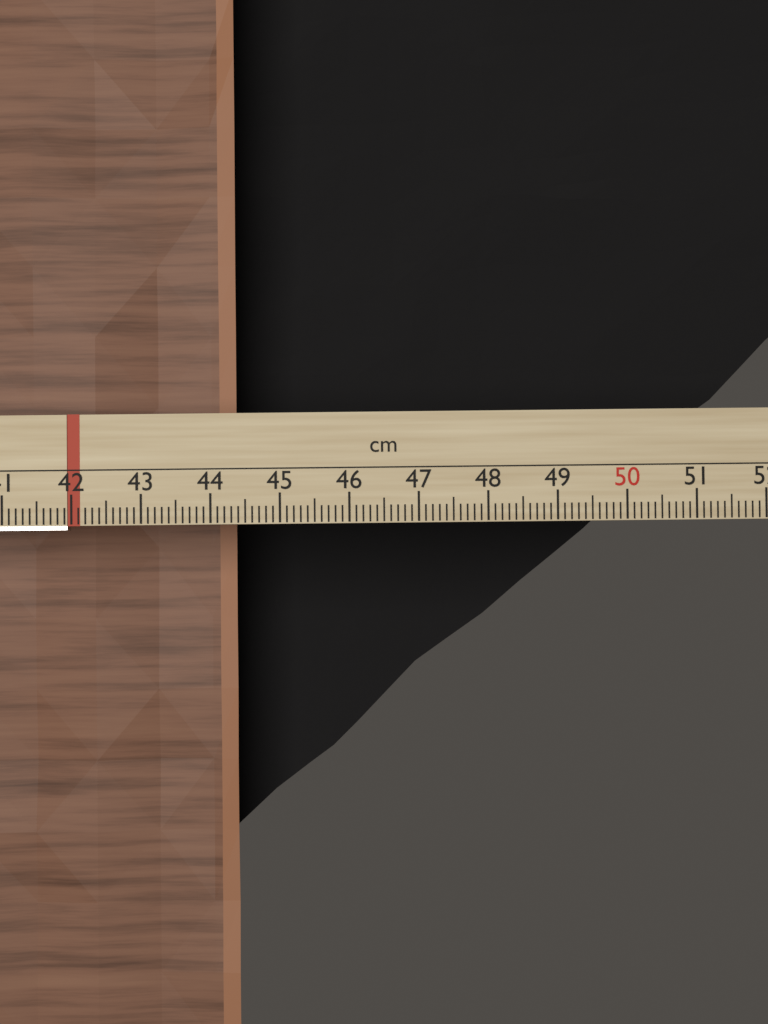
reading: 44.2 cm
